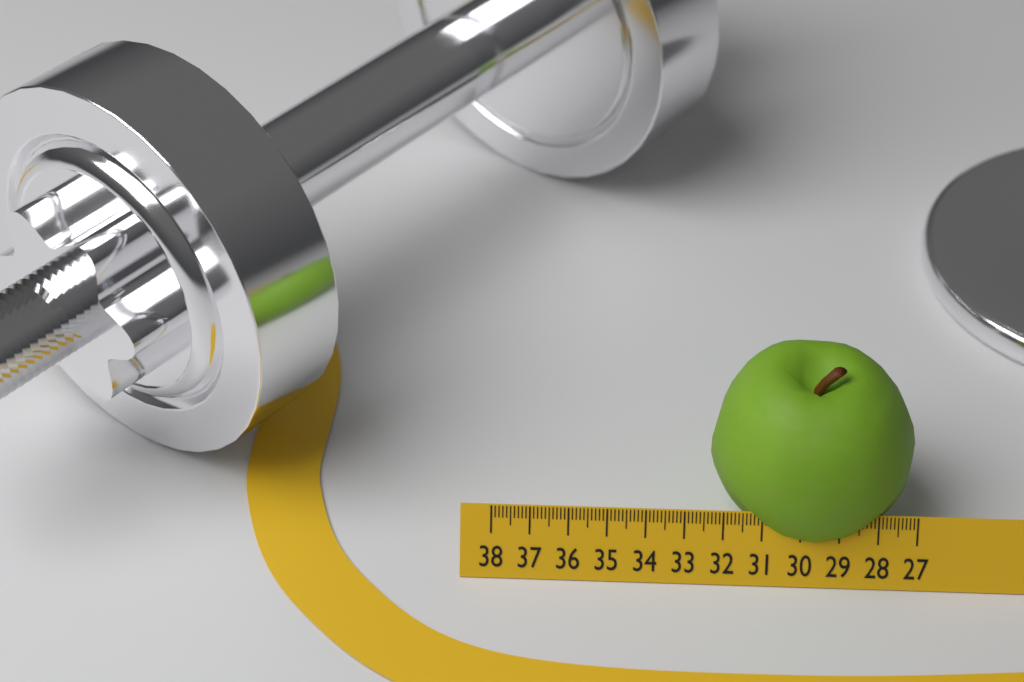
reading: 32.3 (no unit)
